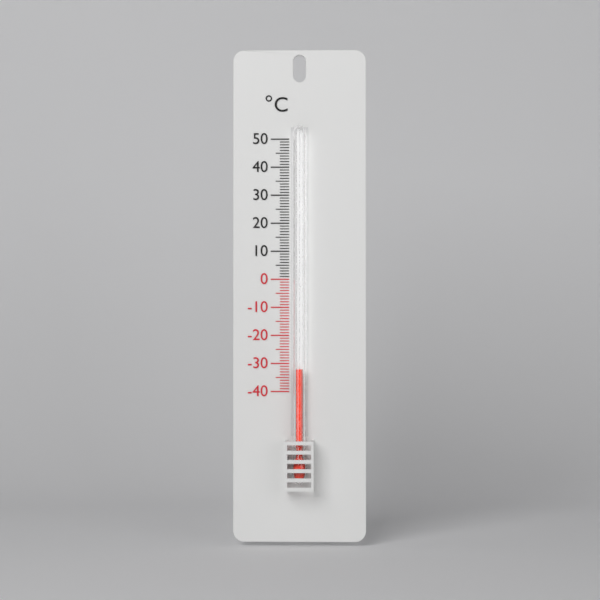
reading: -32 °C
